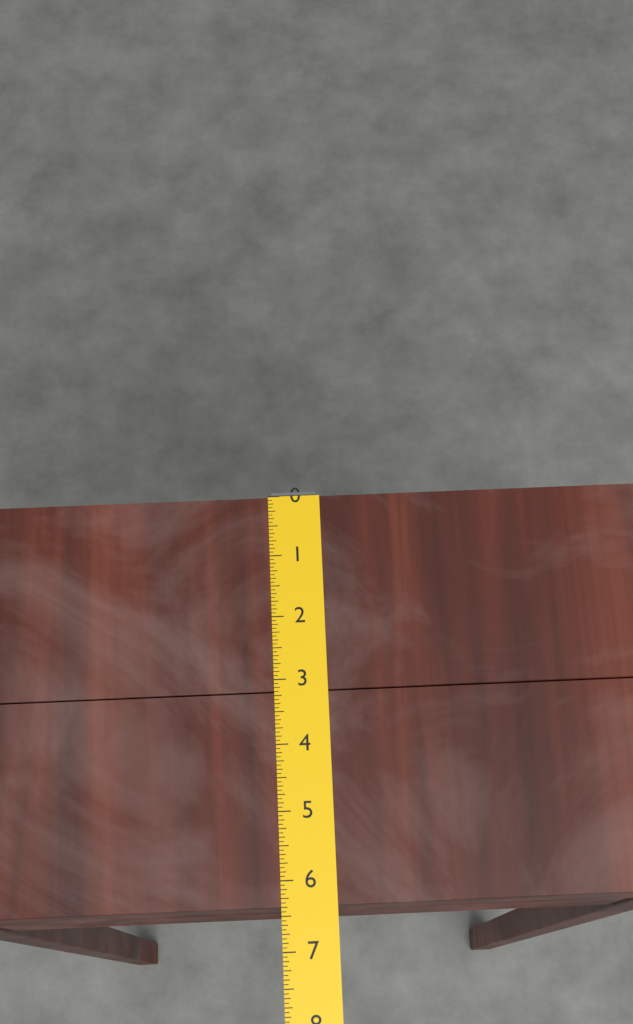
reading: 6.3750 (no unit)
